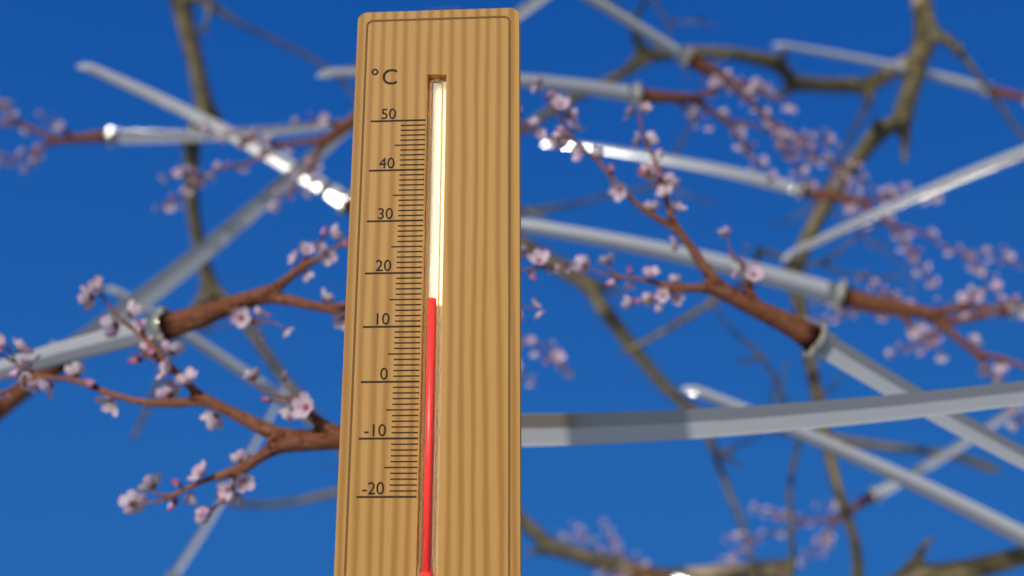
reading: 15 °C
